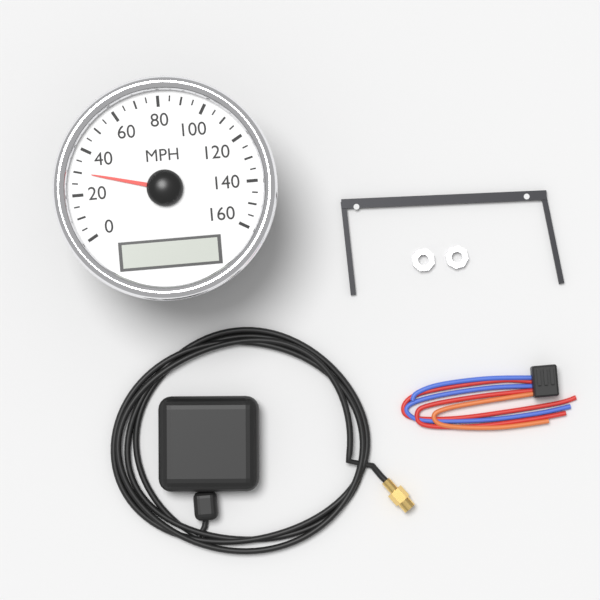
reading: 30 MPH
